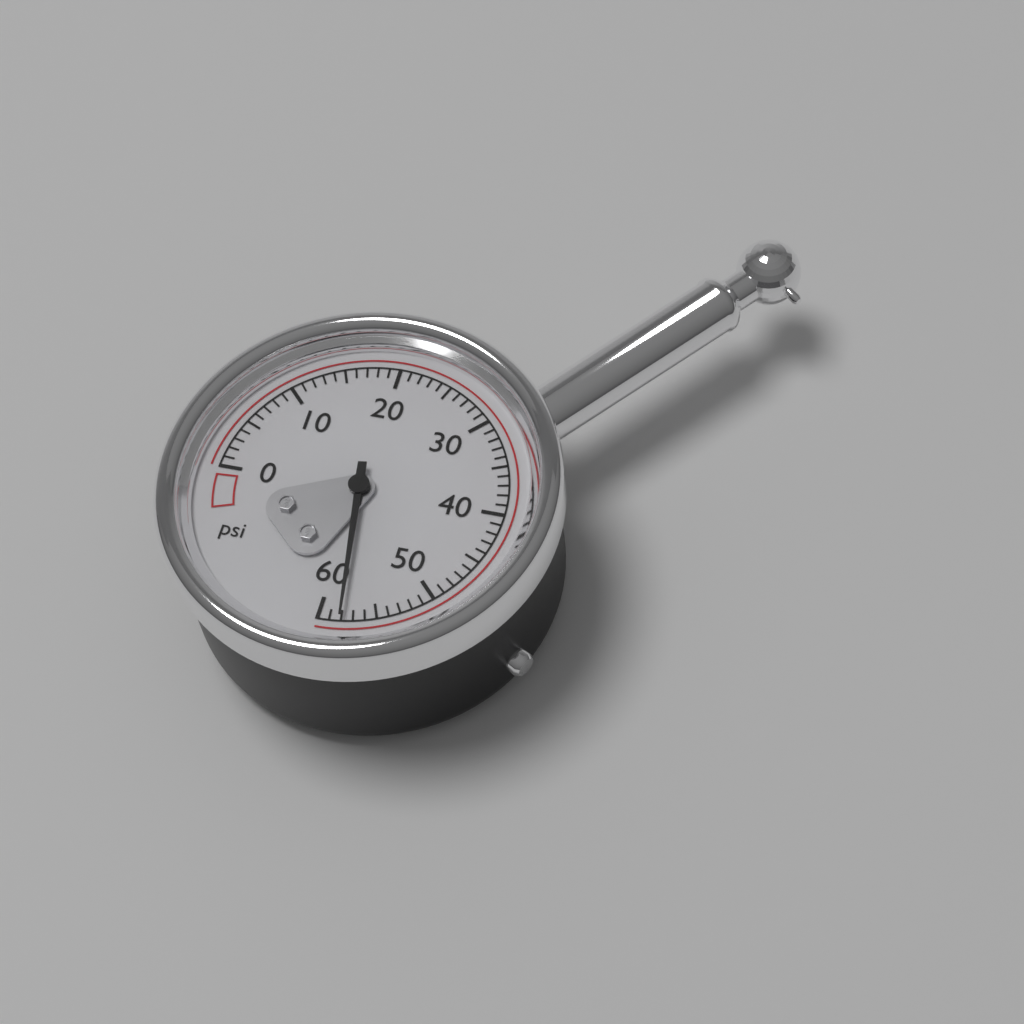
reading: 58 psi
